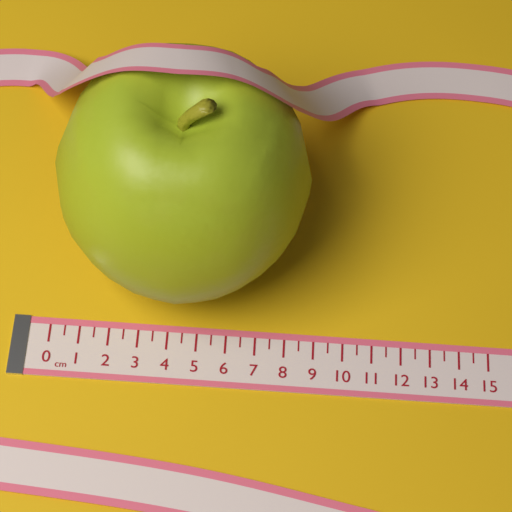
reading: 8.5 cm
